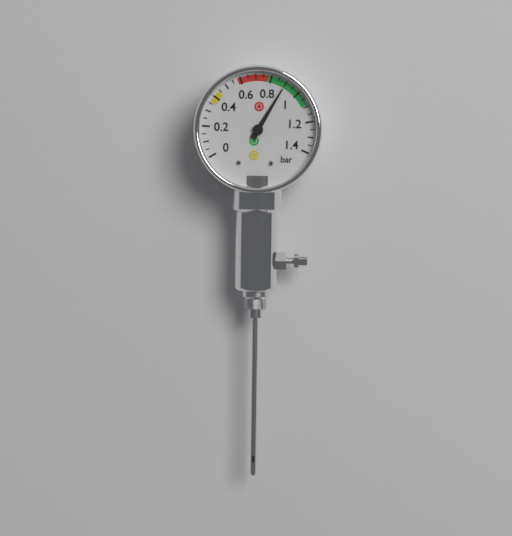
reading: 0.90 bar
